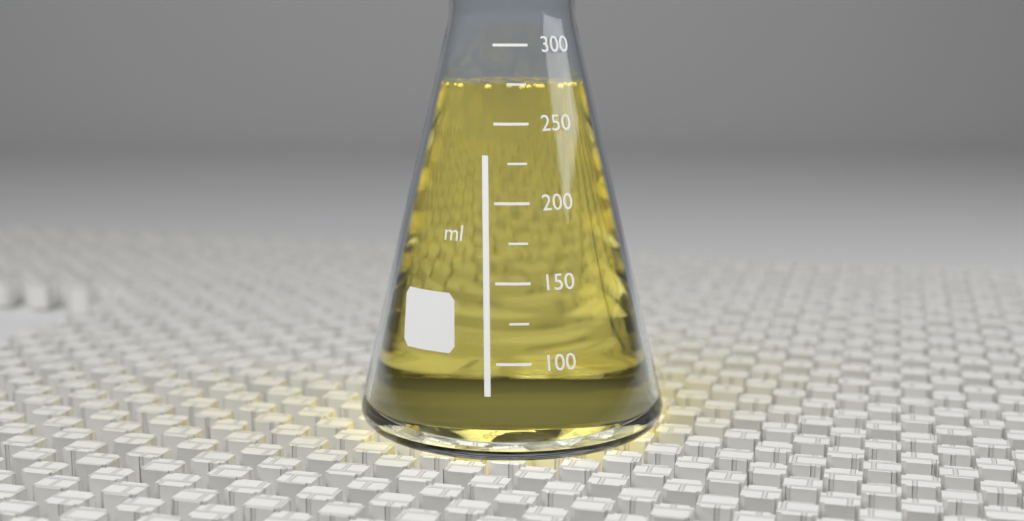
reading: 275 ml
